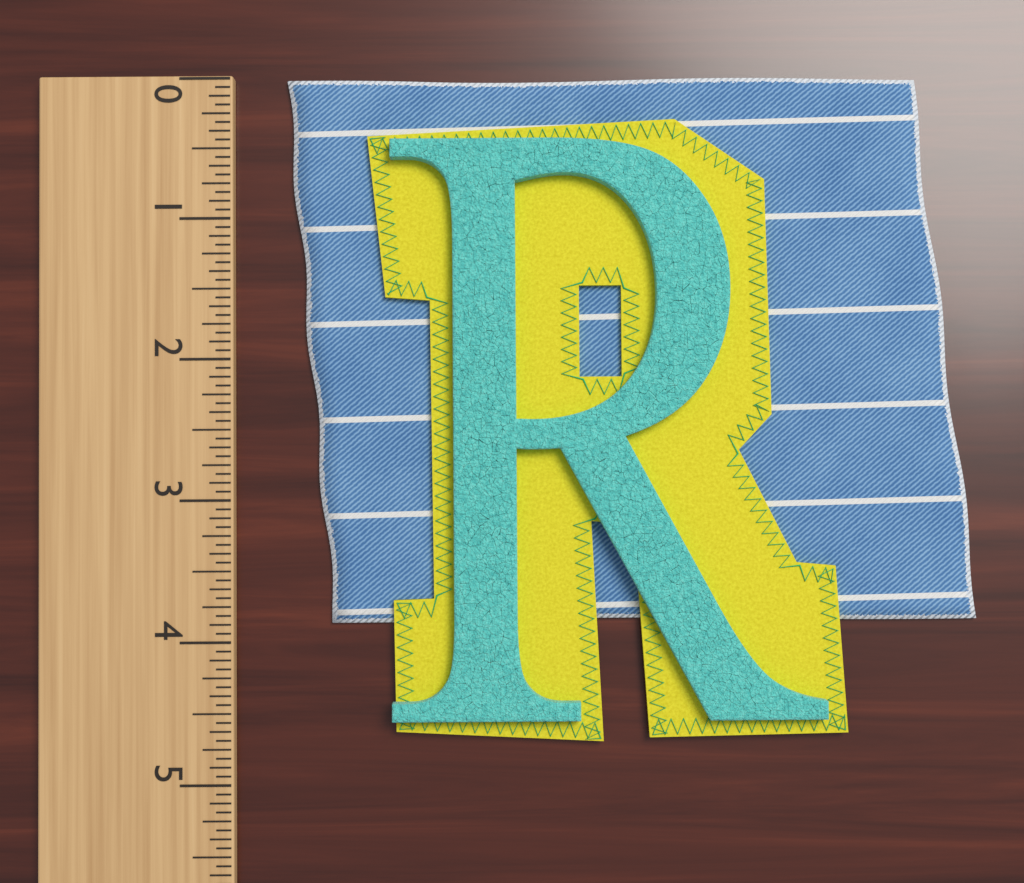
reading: 3.8750 (no unit)
